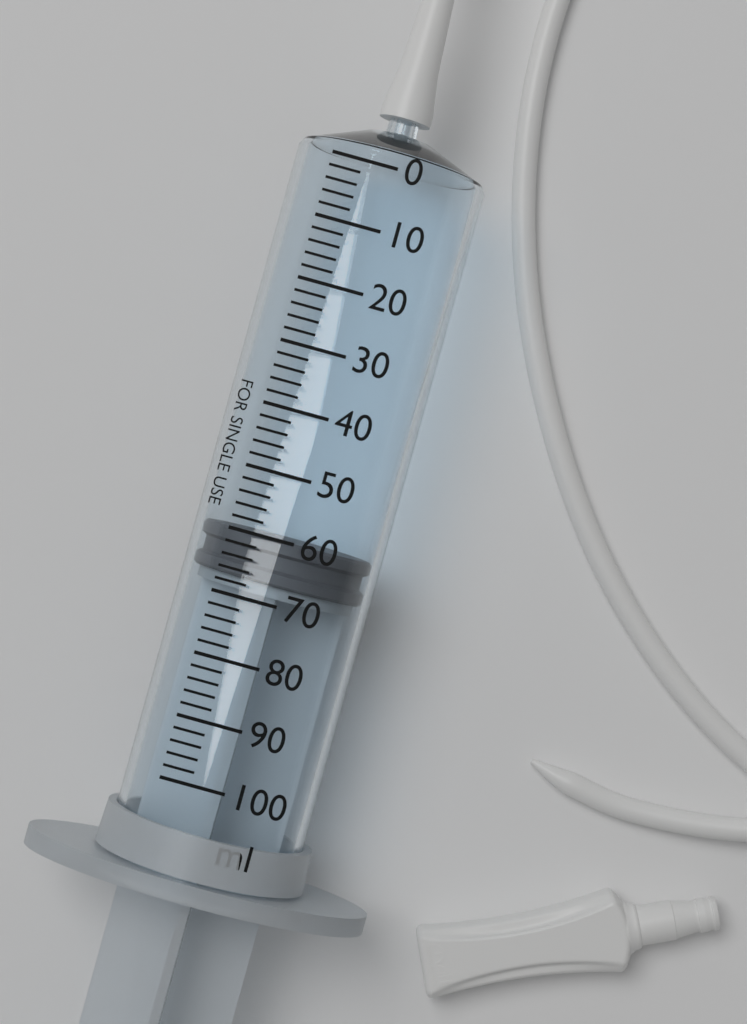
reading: 60 ml
